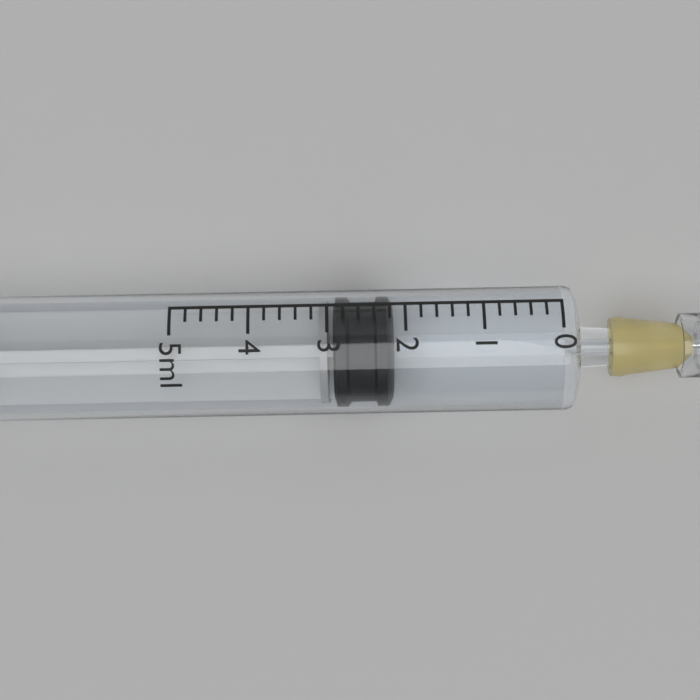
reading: 2.2 ml
